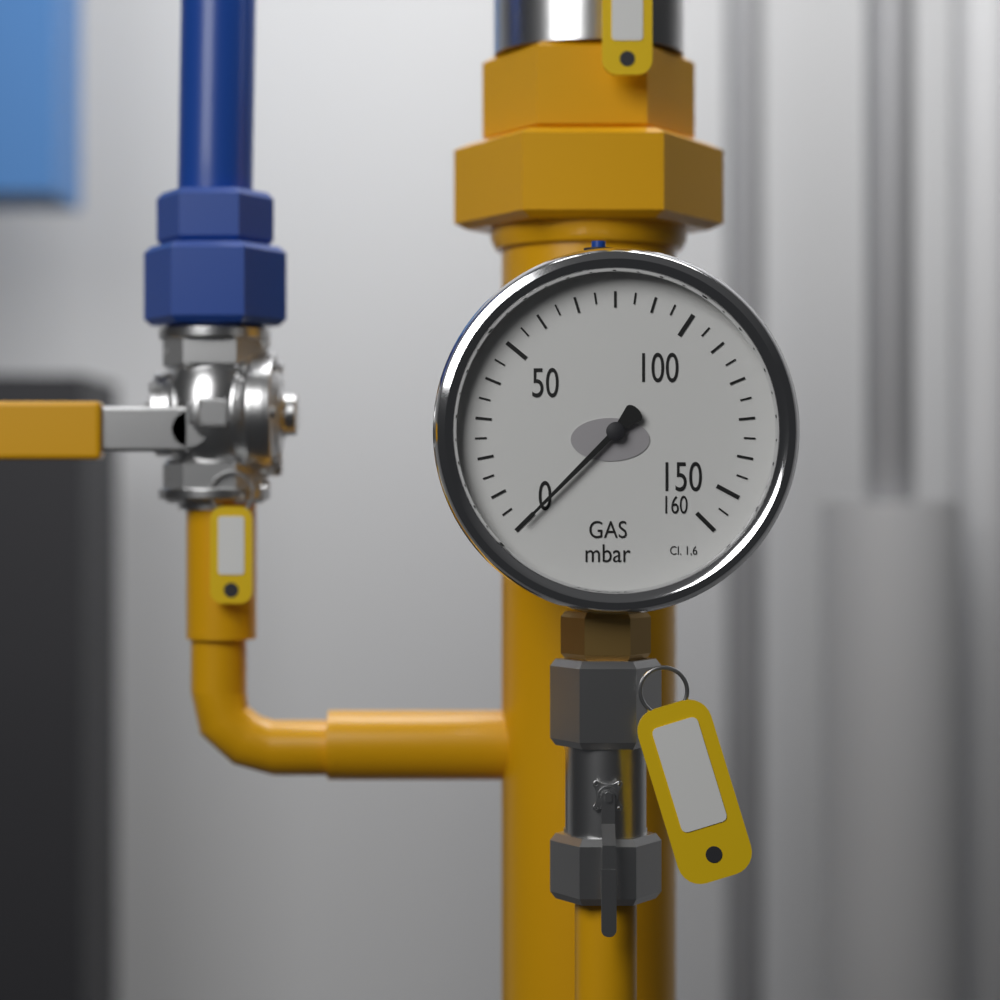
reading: 0 mbar
